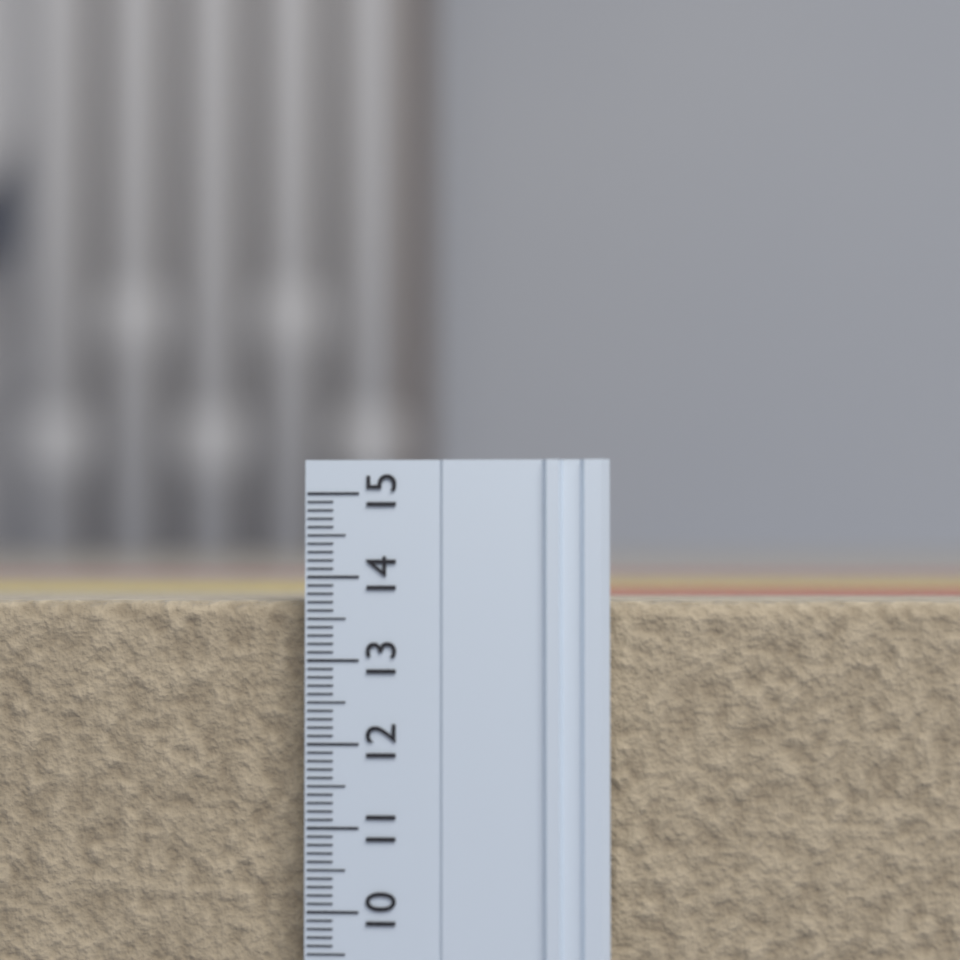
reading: 13.7 (no unit)
